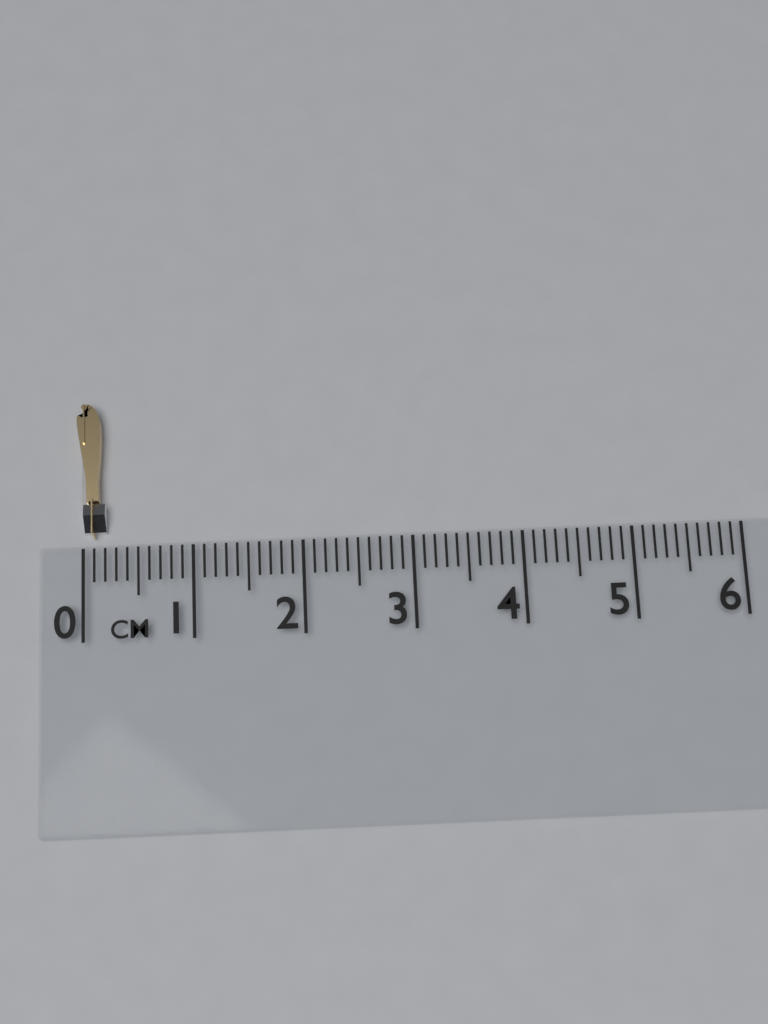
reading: 0.2 cm
